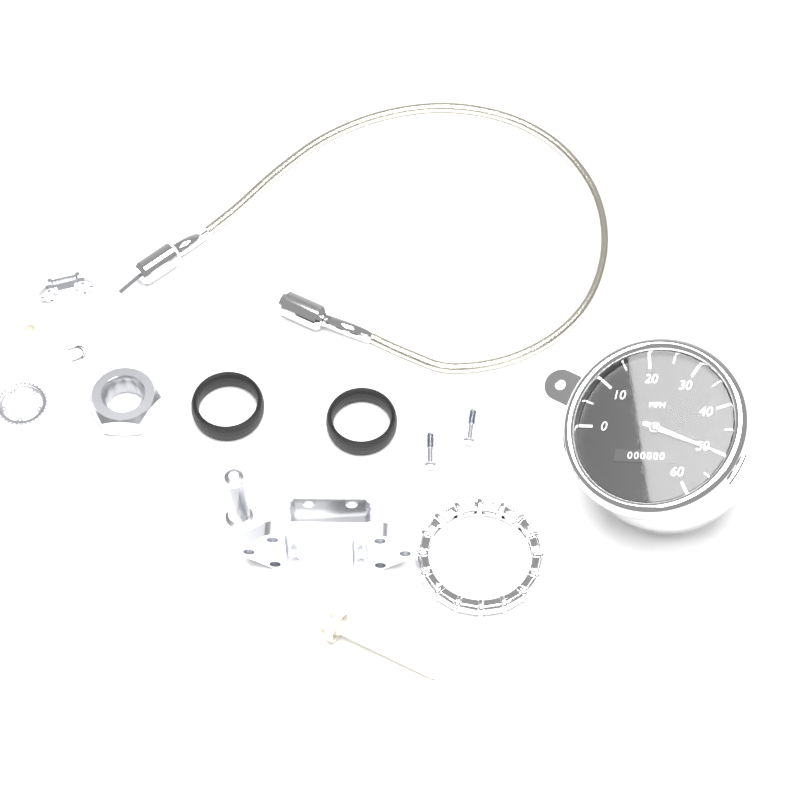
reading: 50 mph
